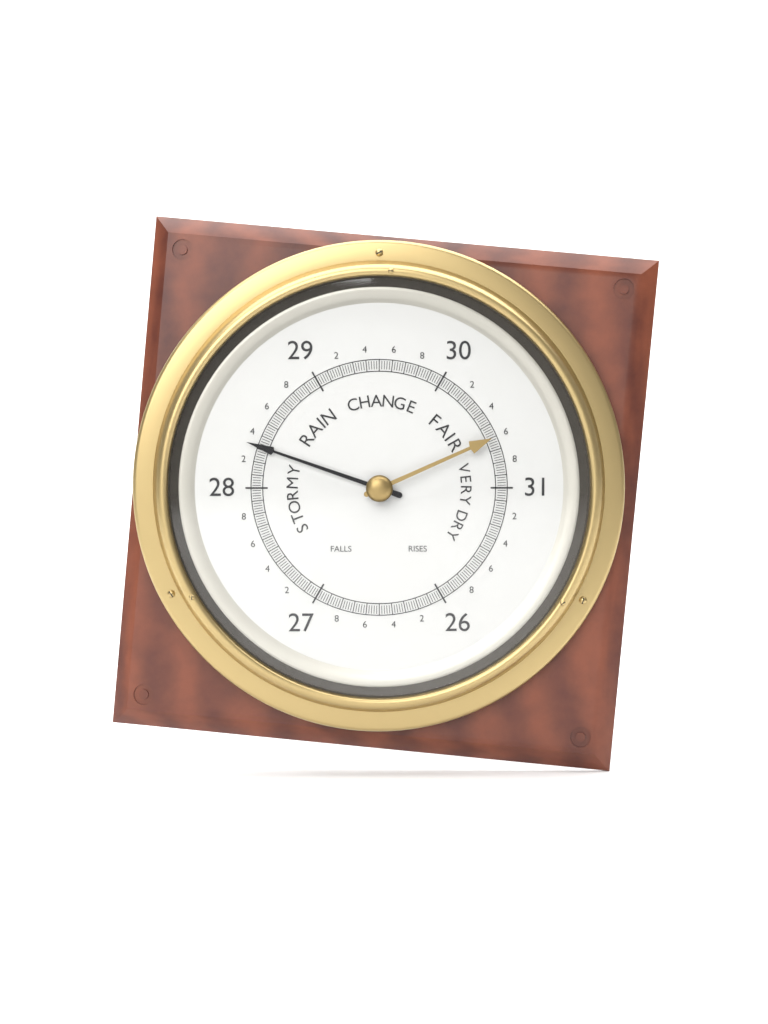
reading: 28.32 (no unit)
